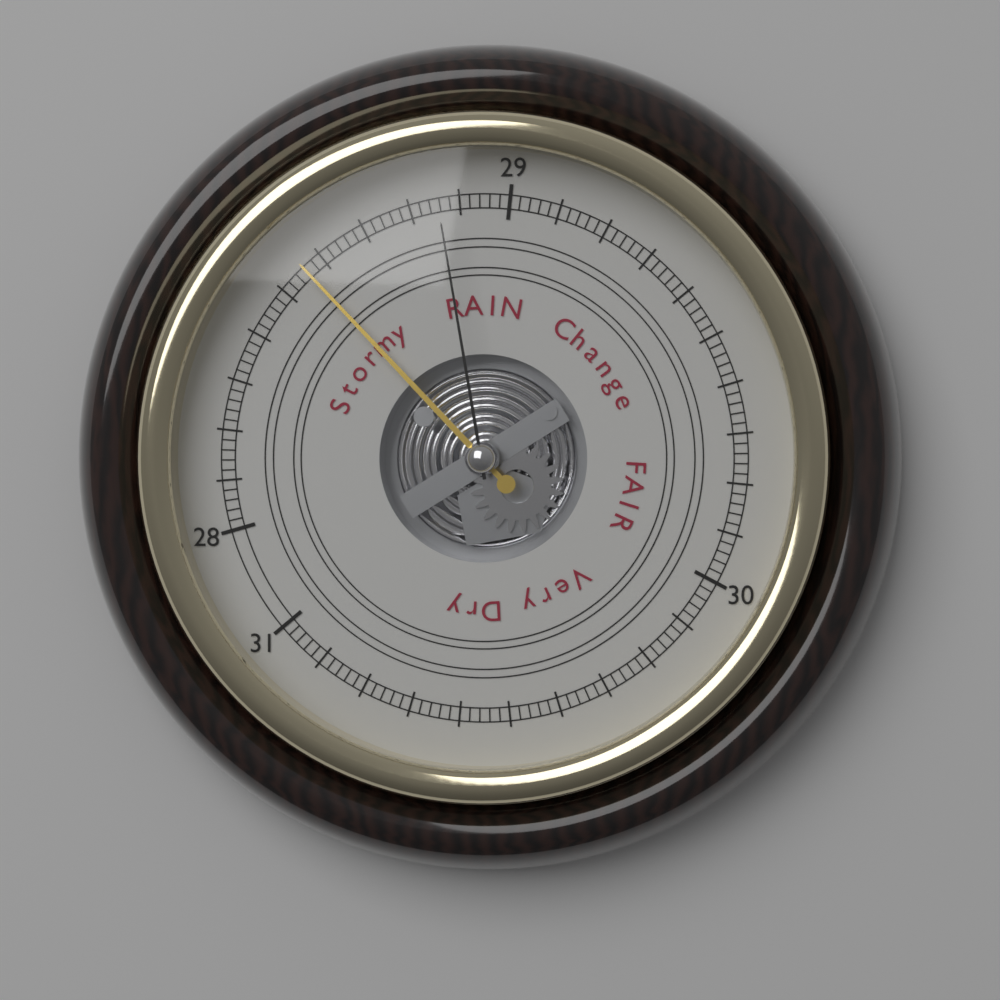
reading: 28.56 (no unit)
